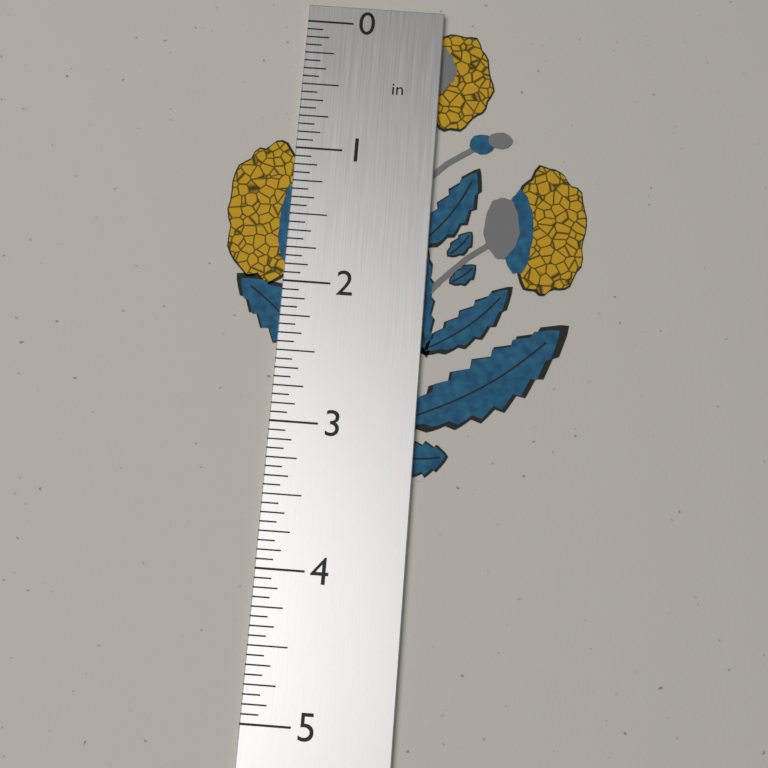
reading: 3.3125 in
